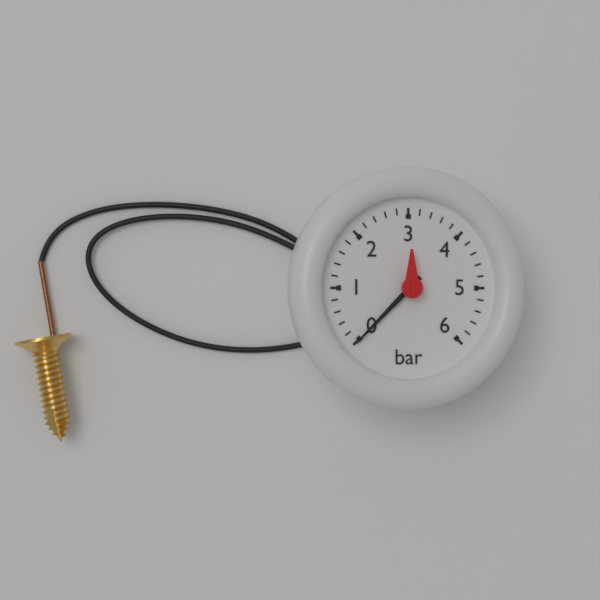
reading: 0.0 bar
